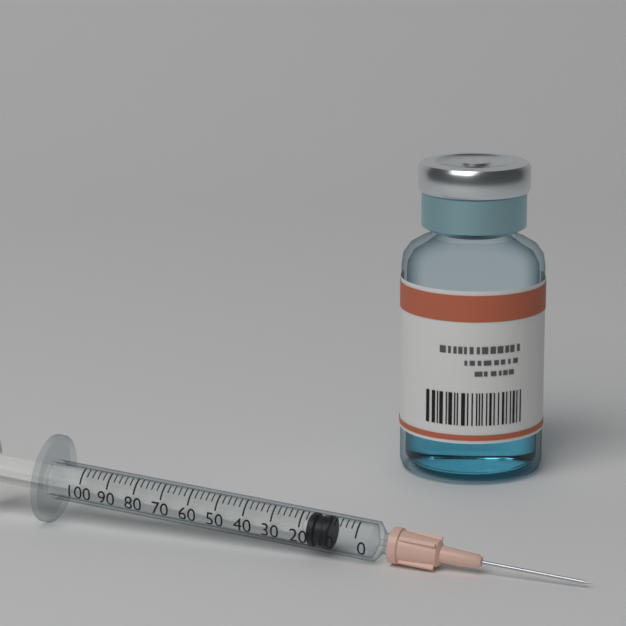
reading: 10 (no unit)
